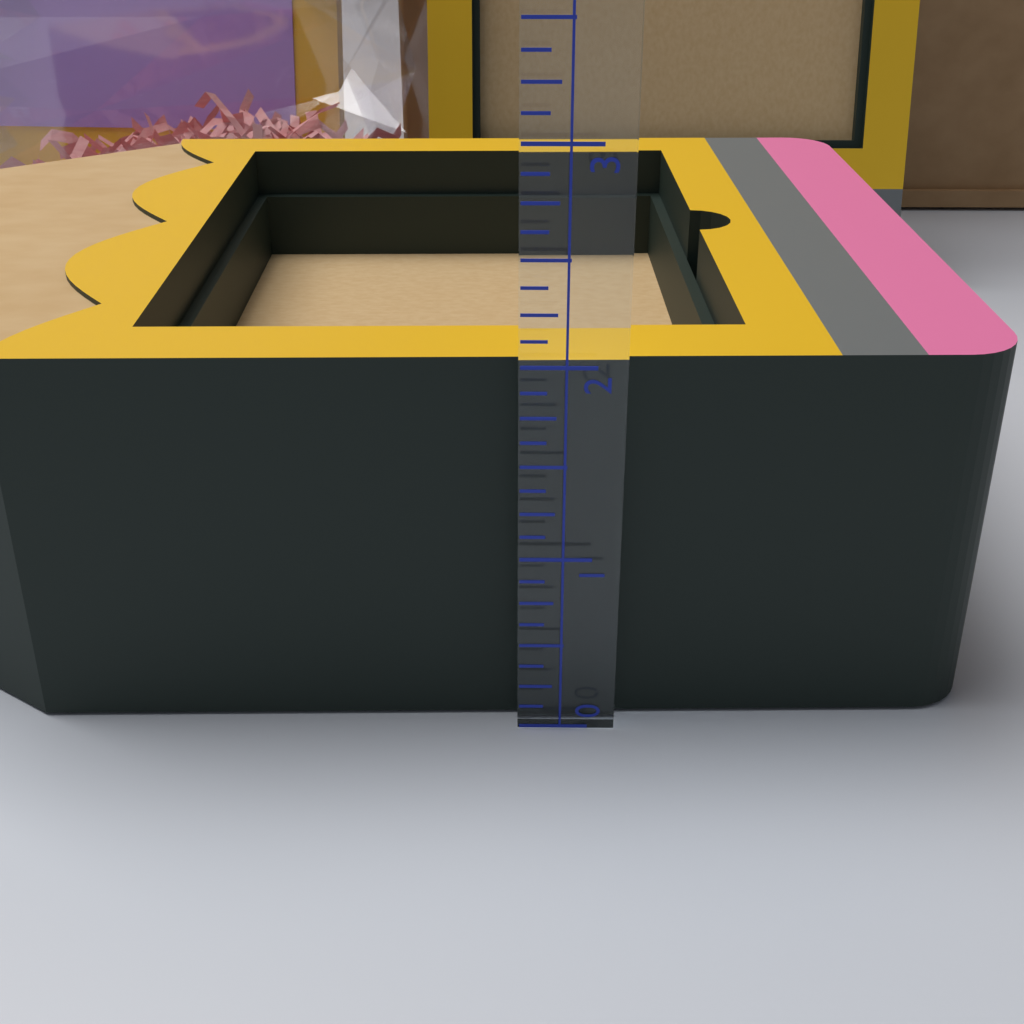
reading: 2.000 (no unit)
